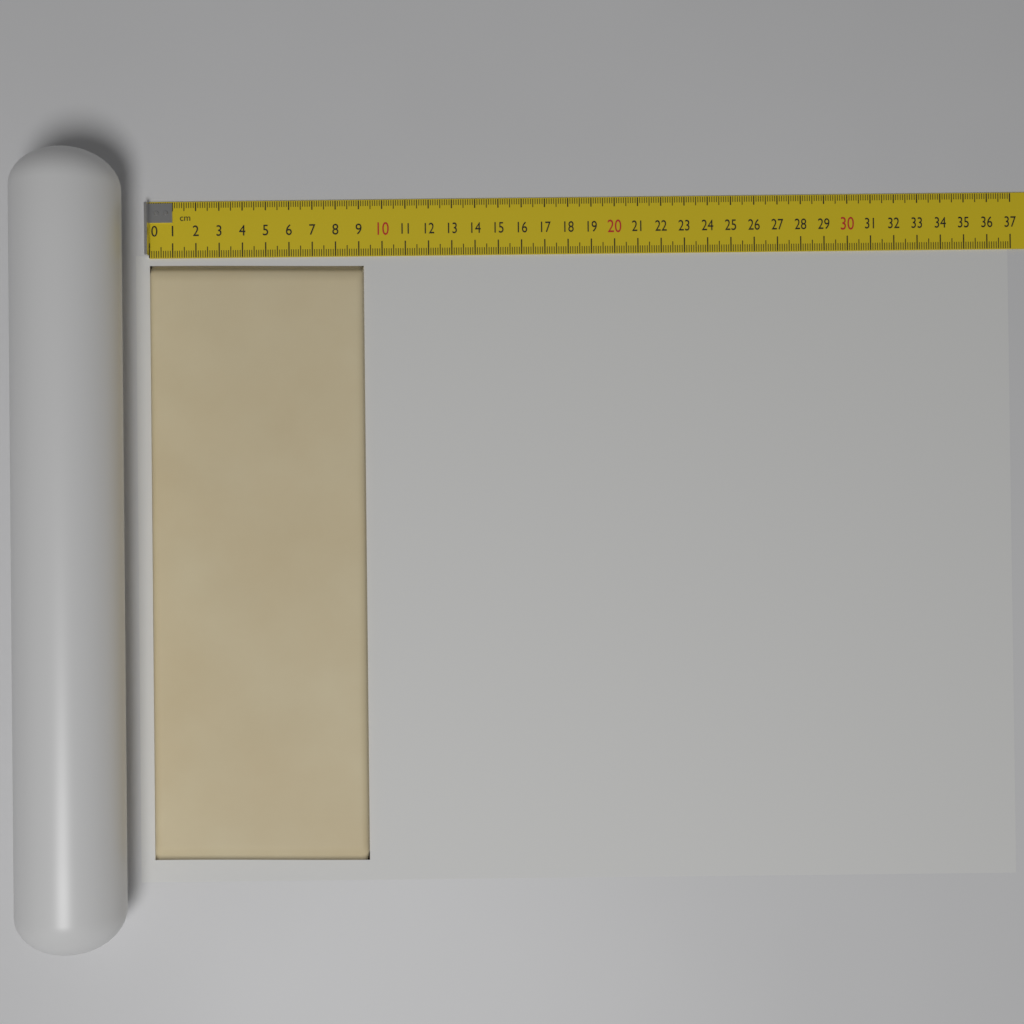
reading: 9.2 cm
